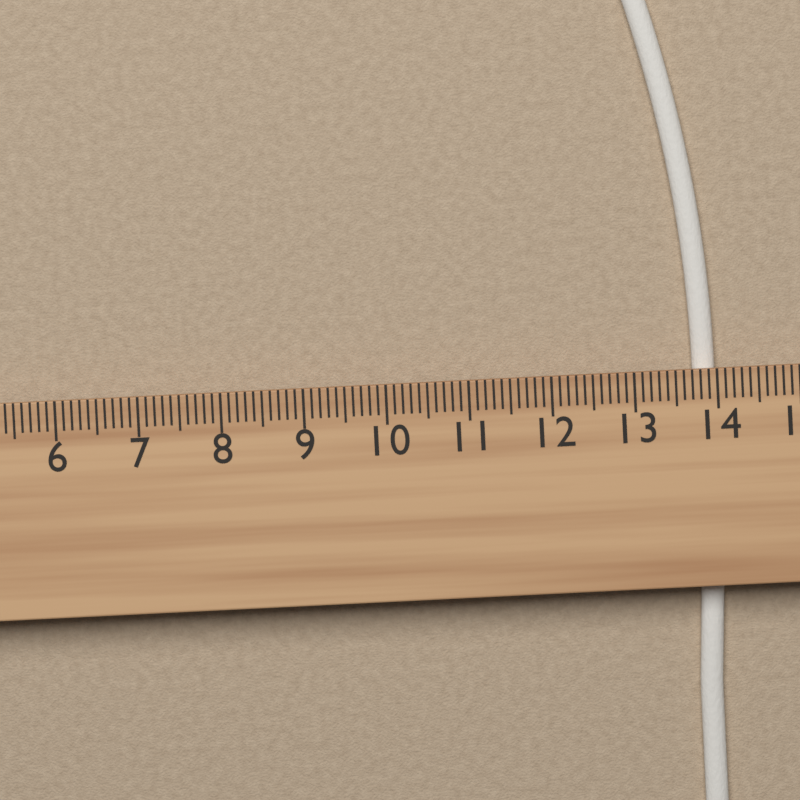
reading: 14.0 cm
